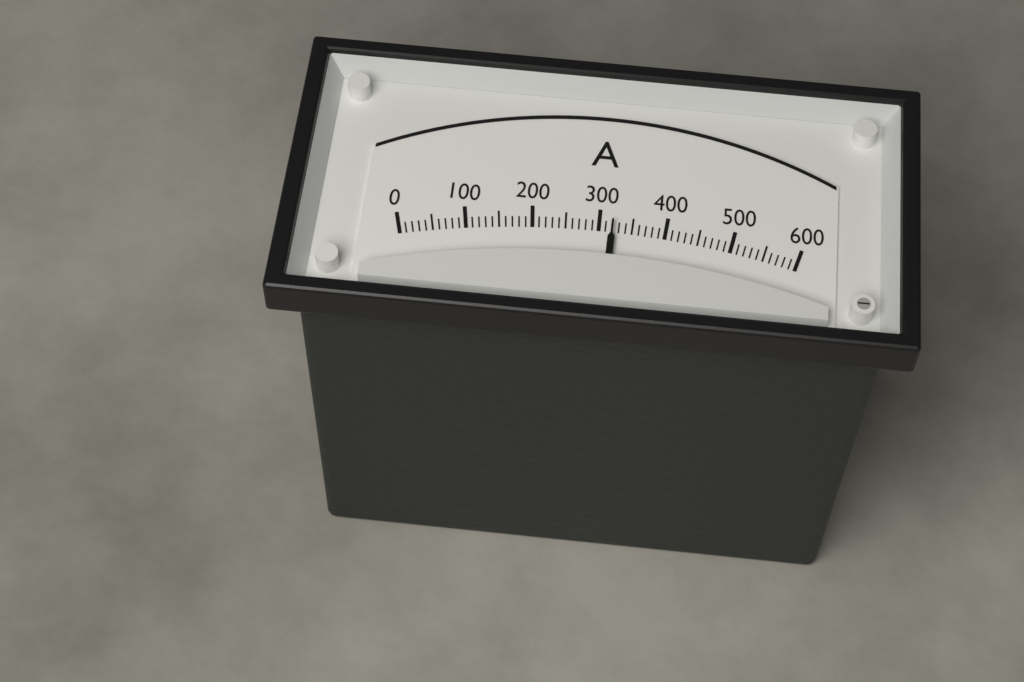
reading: 320 A
